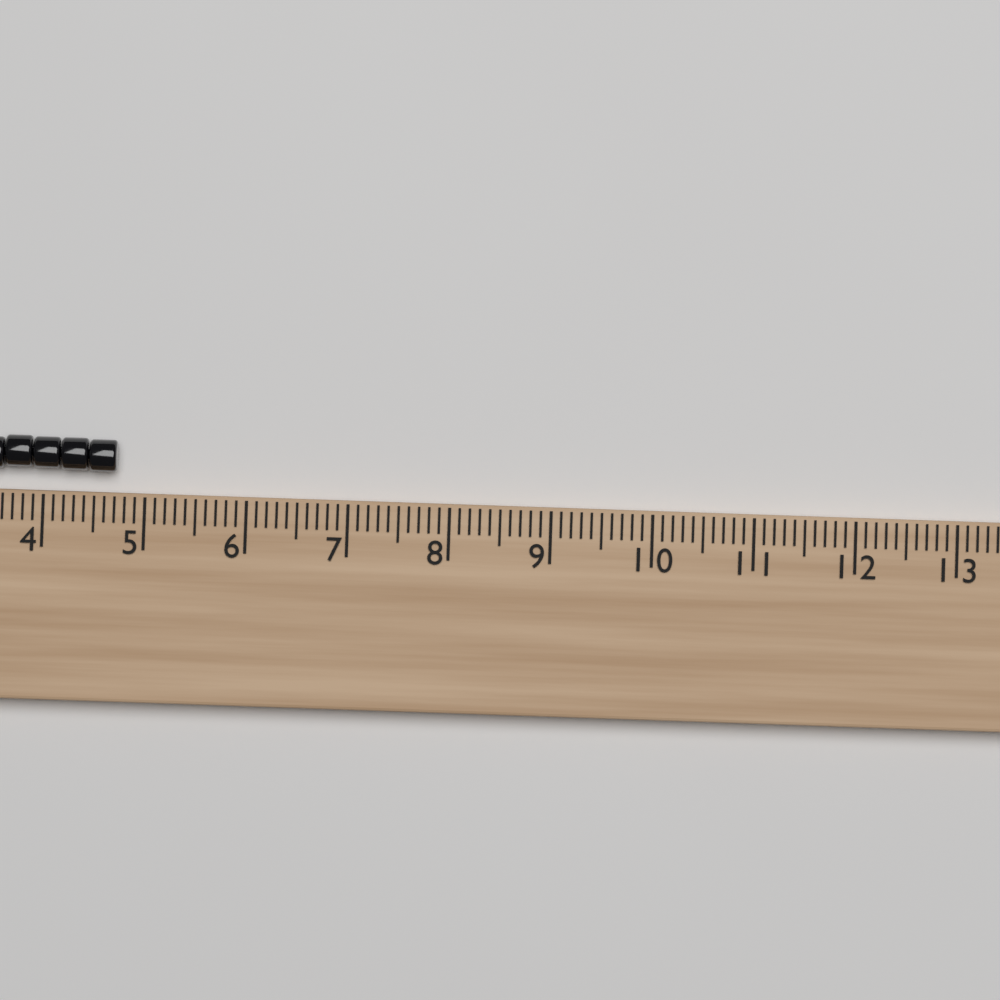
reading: 4.7 (no unit)
